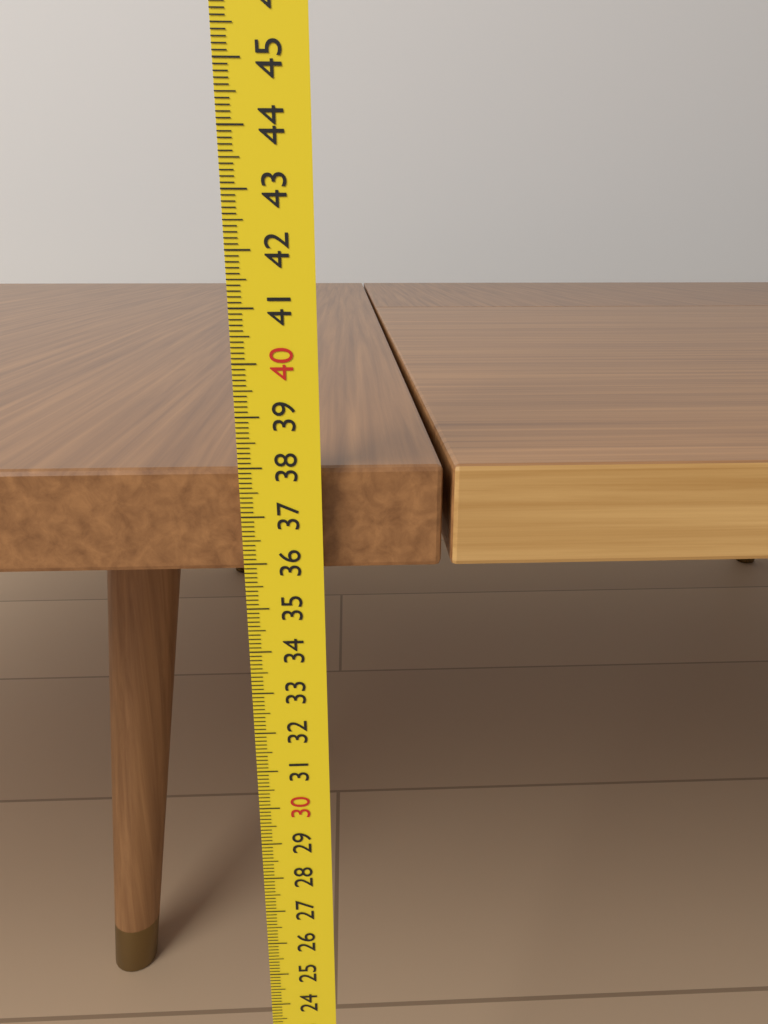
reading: 37.9 cm
